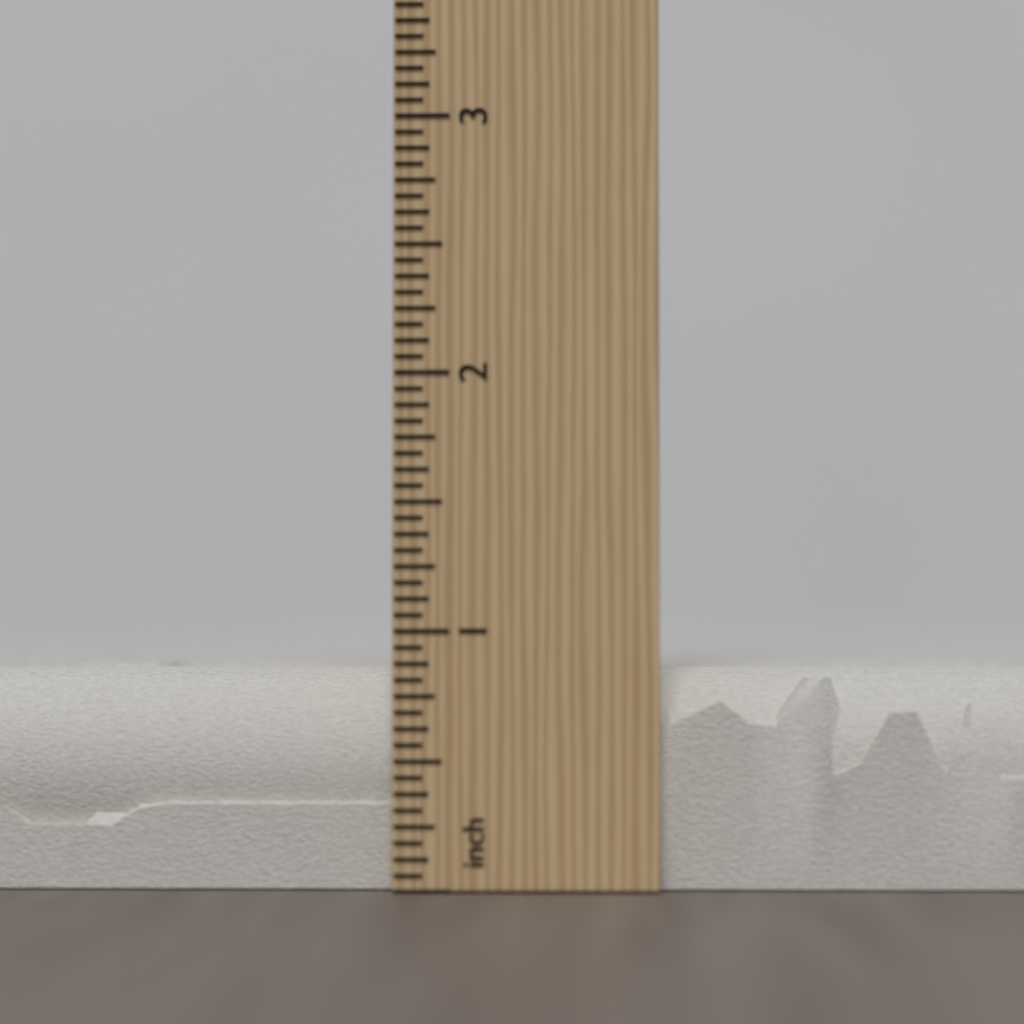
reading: 0.8750 inch
